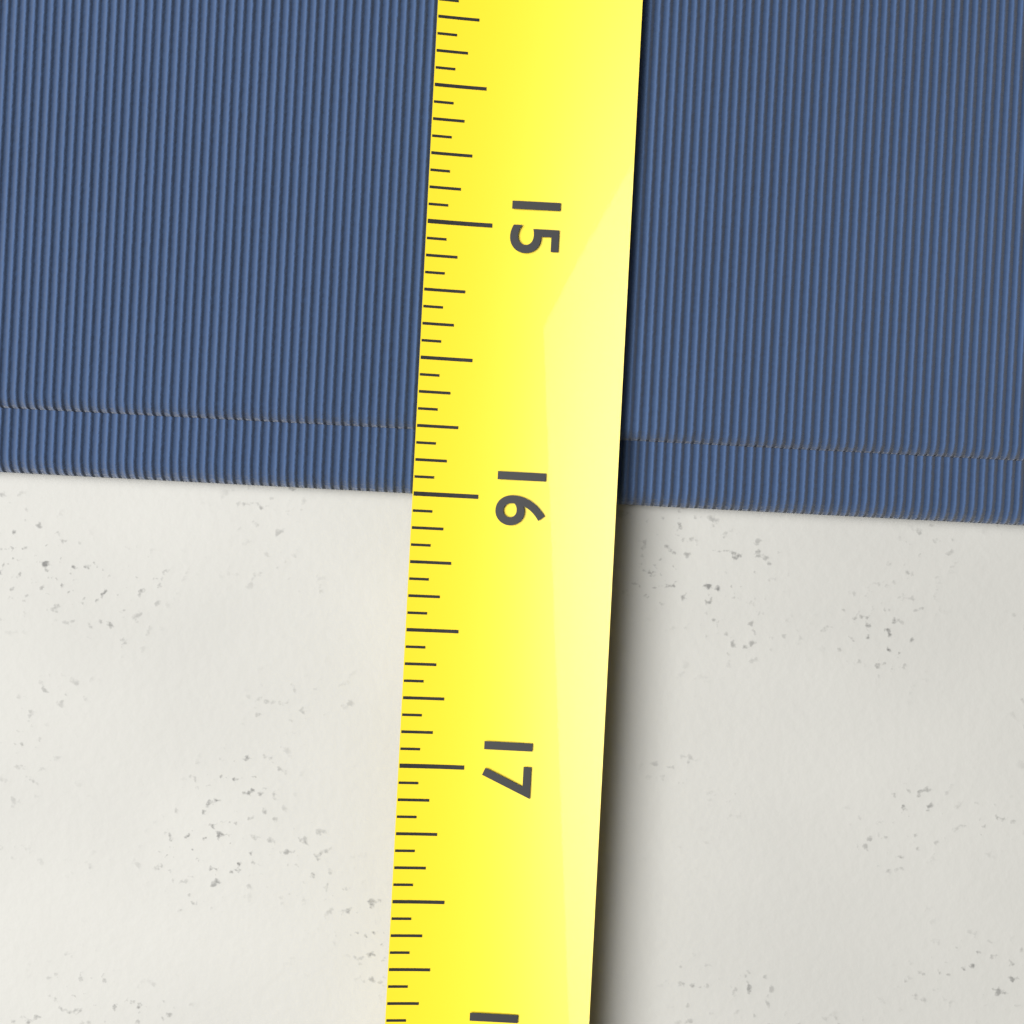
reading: 16.0000 (no unit)
